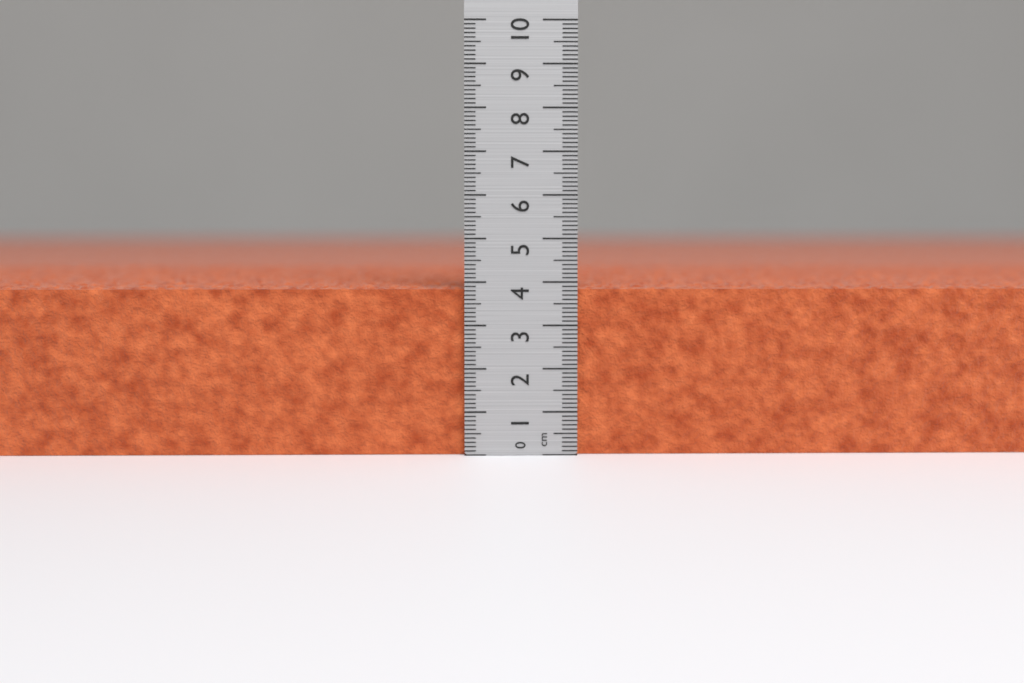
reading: 3.9 cm
